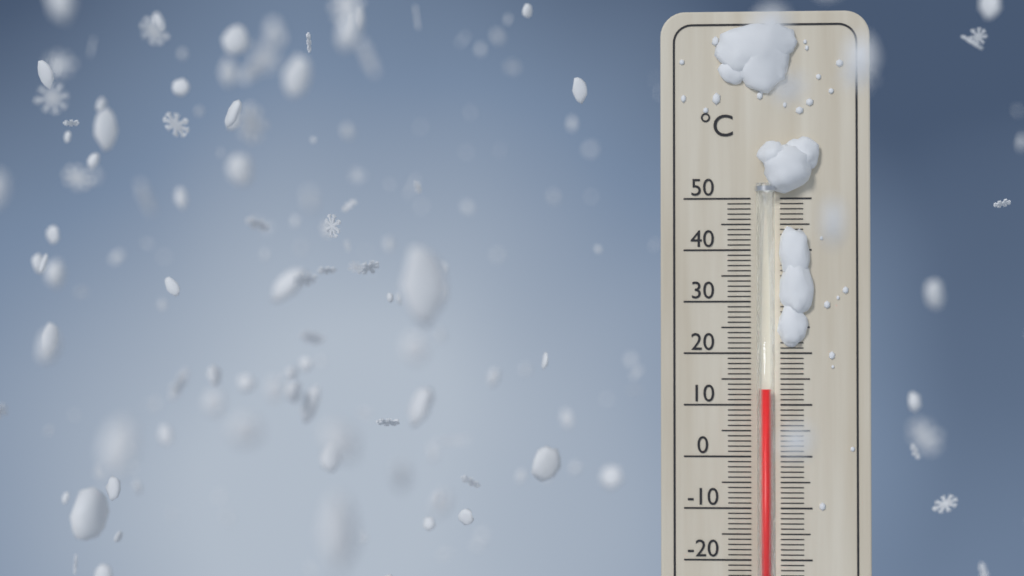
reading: 13 °C
